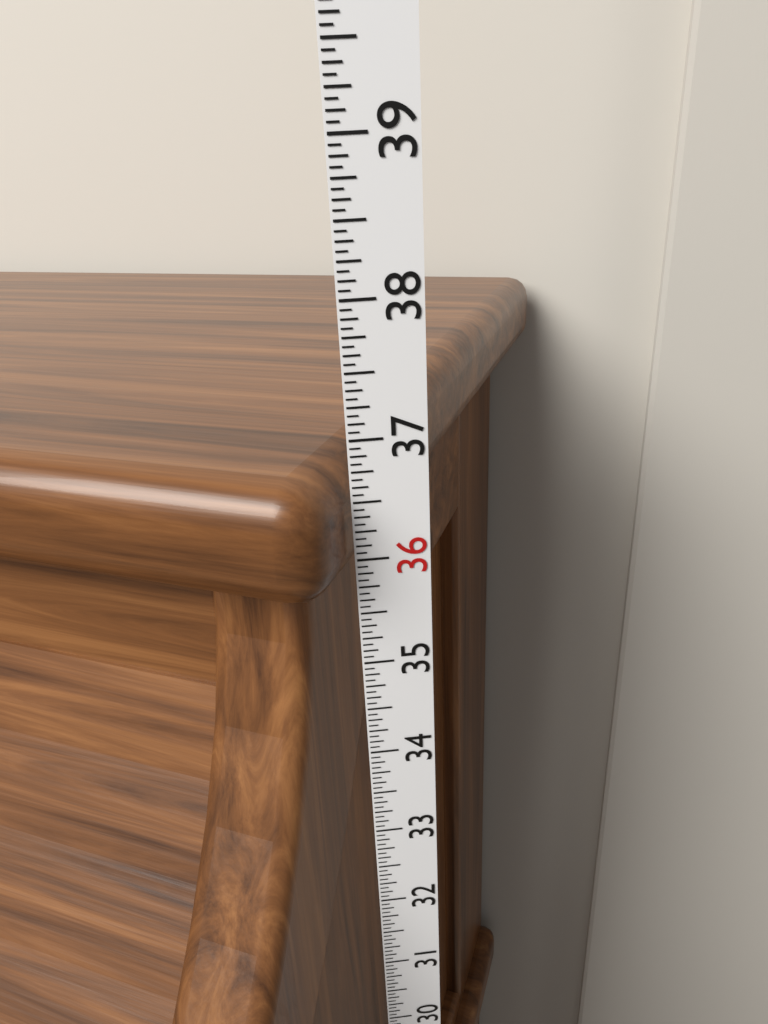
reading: 36.8125 in
